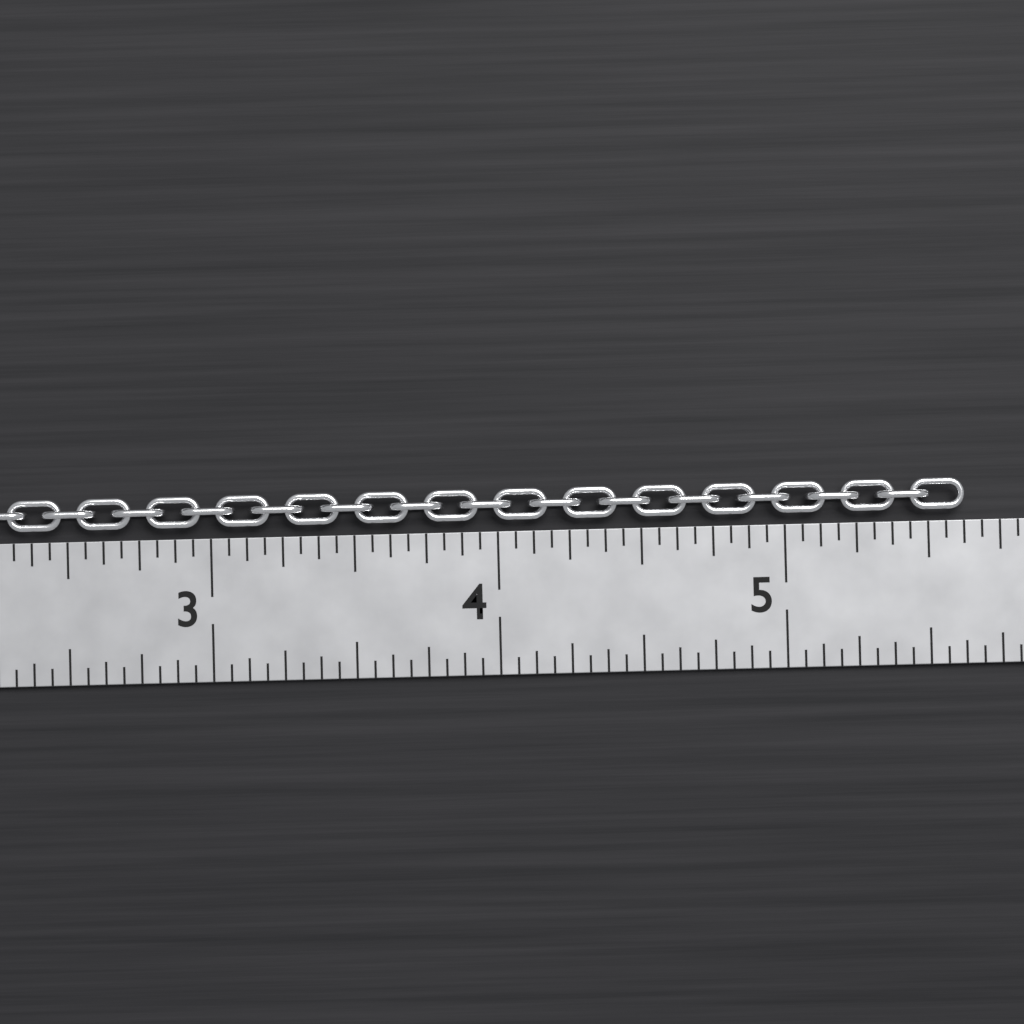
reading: 5.6250 in
